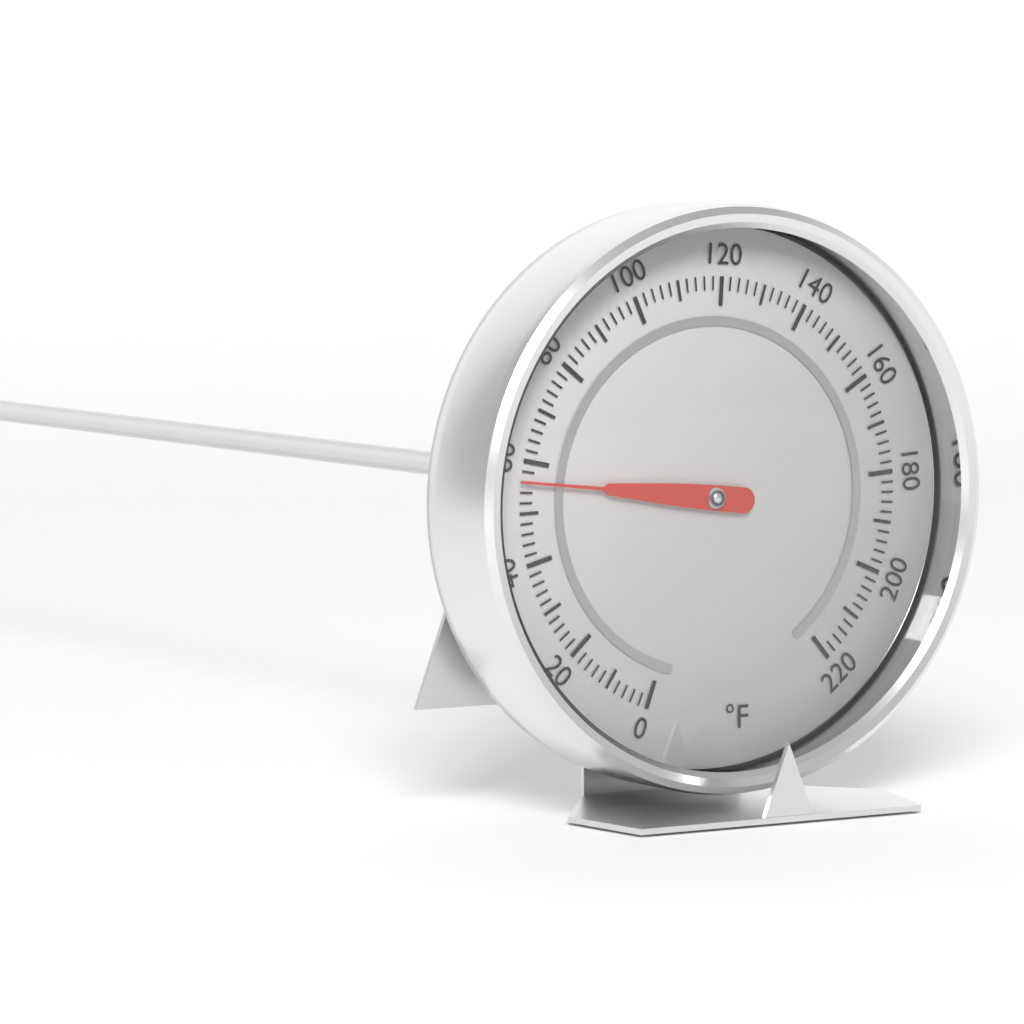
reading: 56 °F
